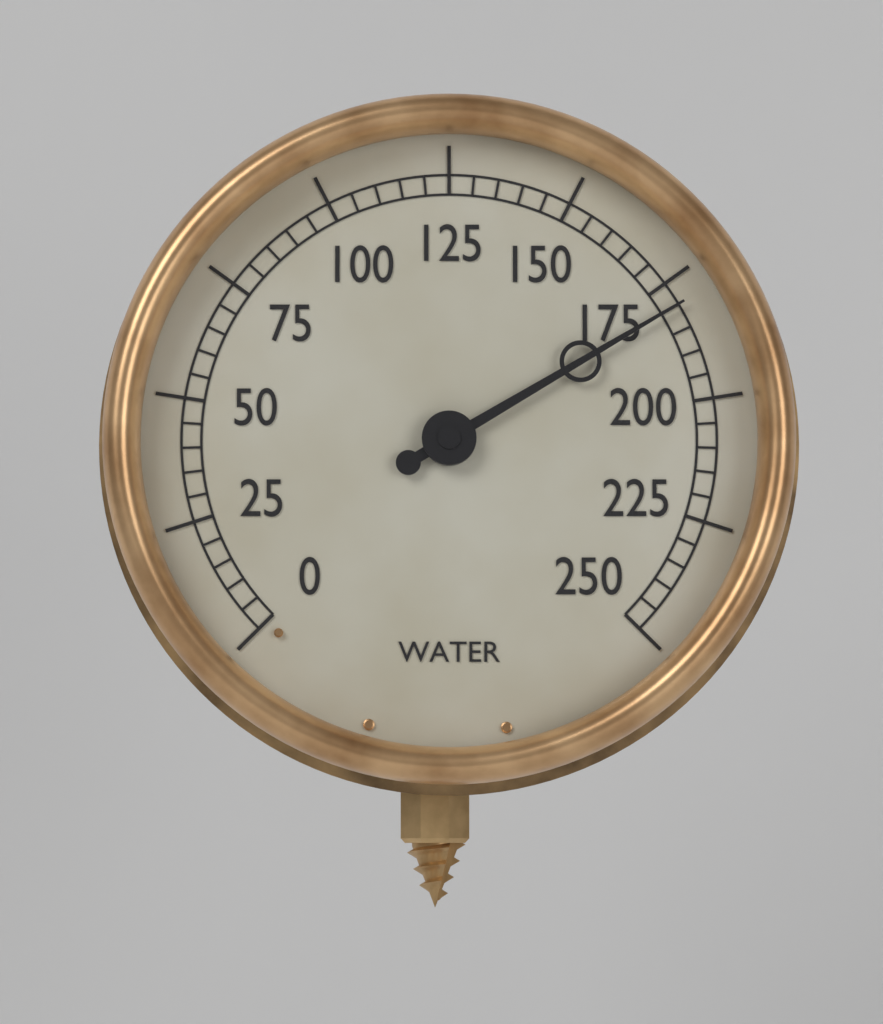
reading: 180 (no unit)
